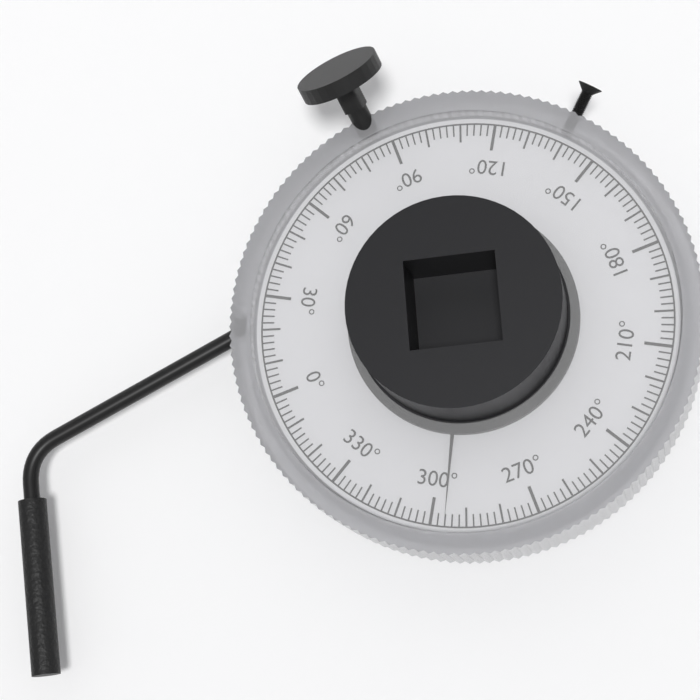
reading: 296 °
